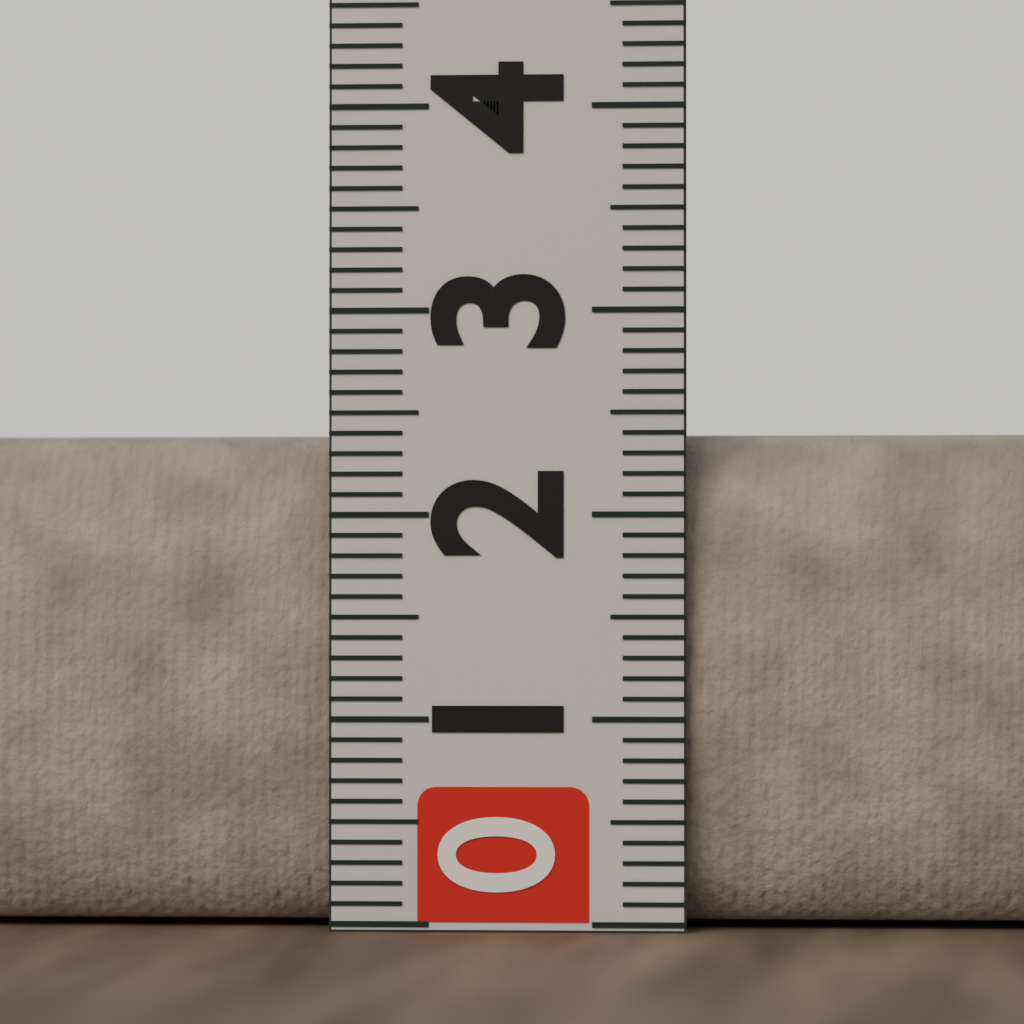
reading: 2.4 (no unit)
